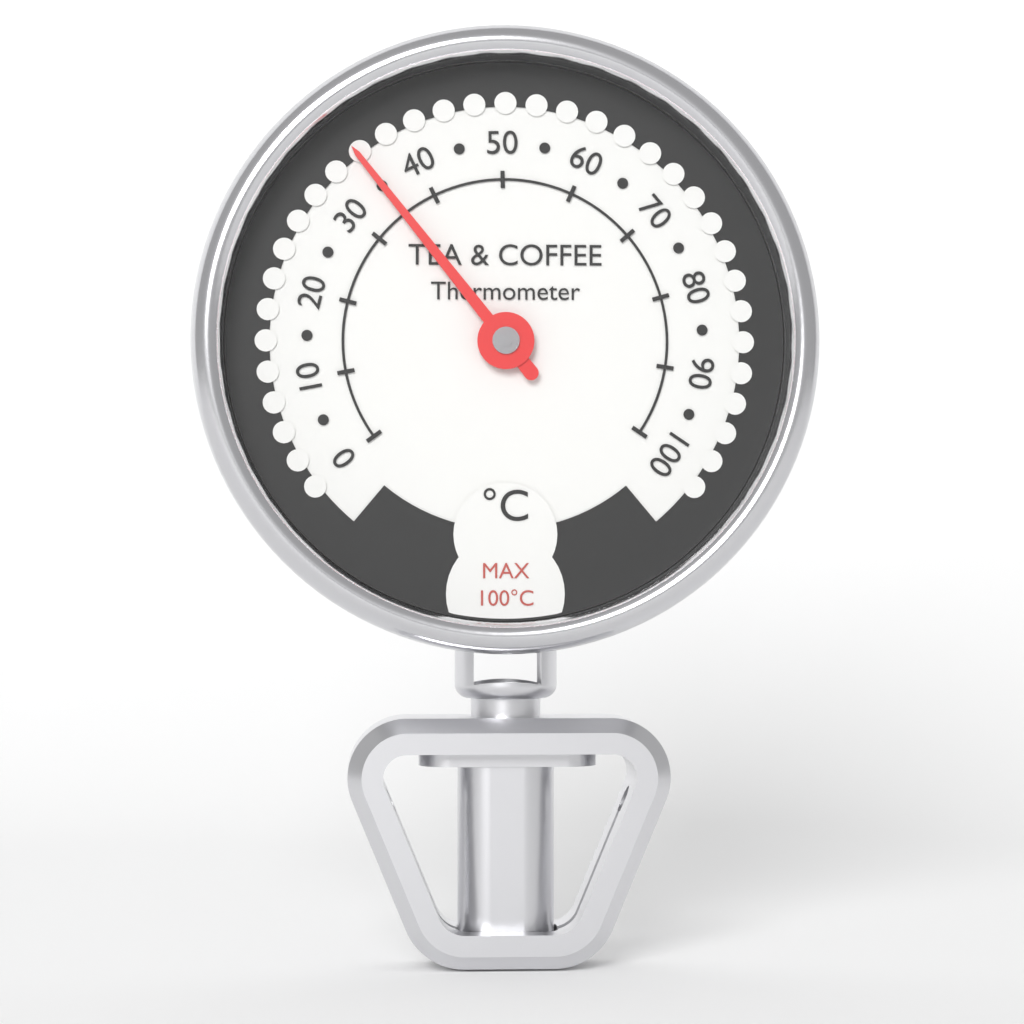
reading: 35 °C
